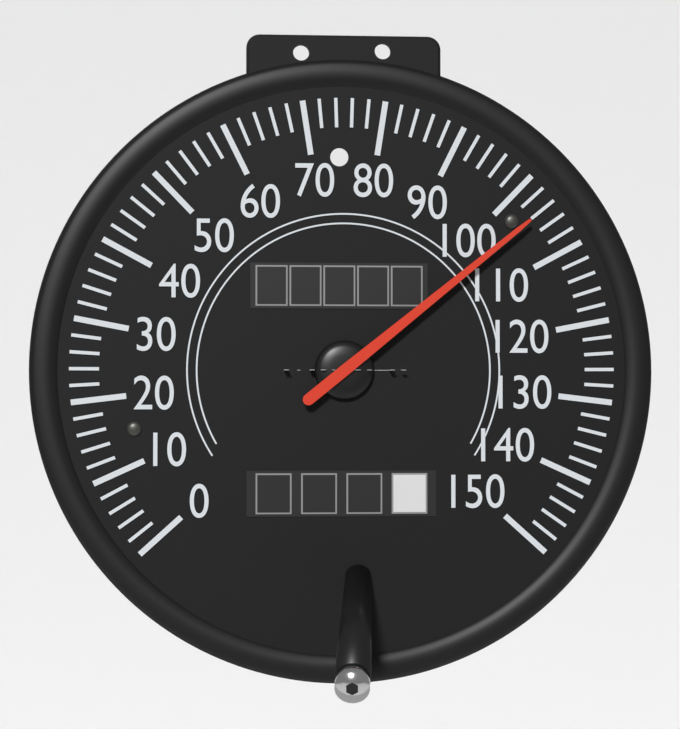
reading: 104 mph
